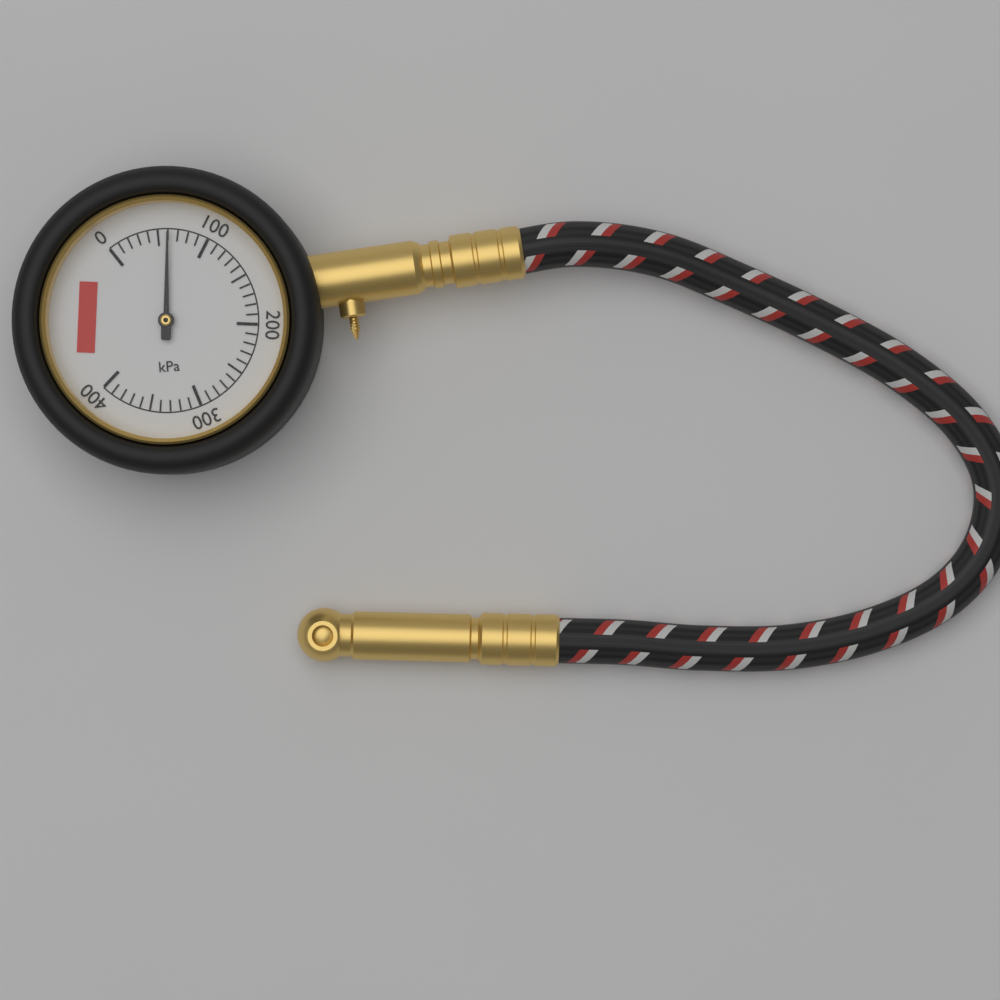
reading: 60 kPa
